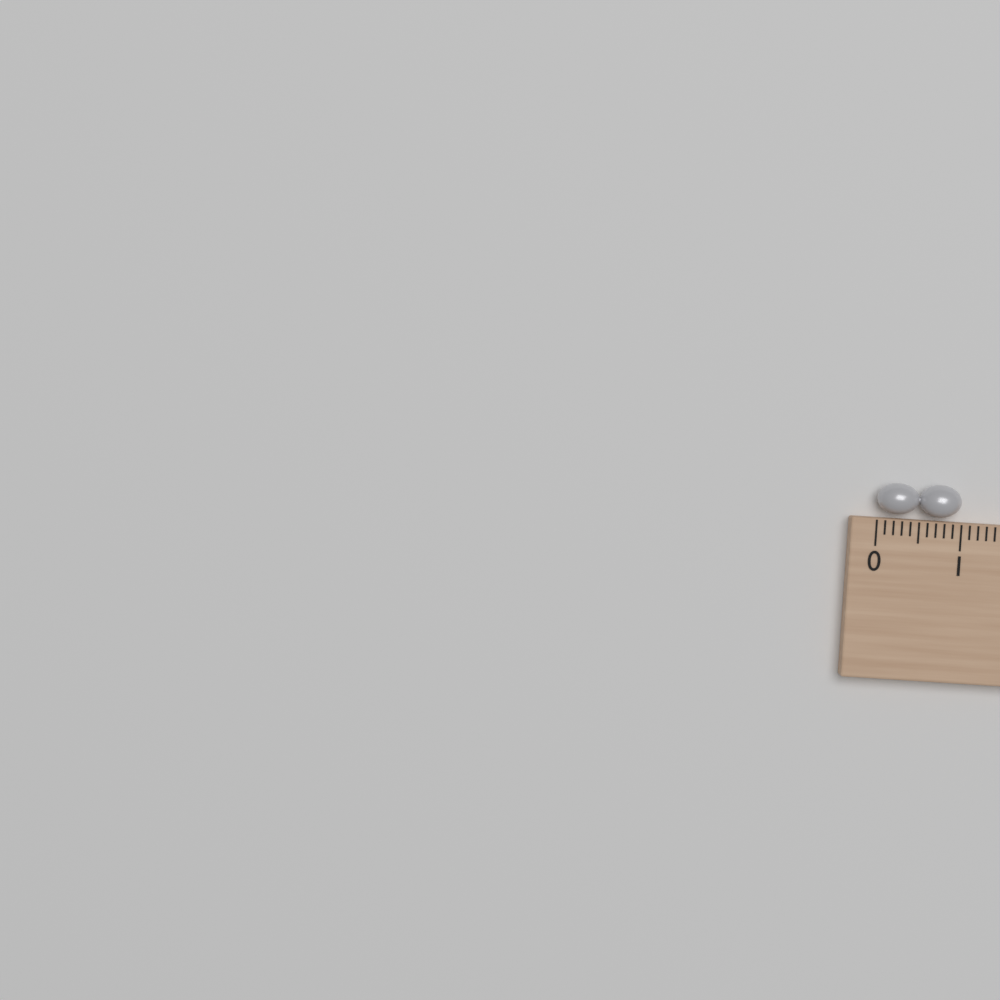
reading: 1.0 (no unit)
